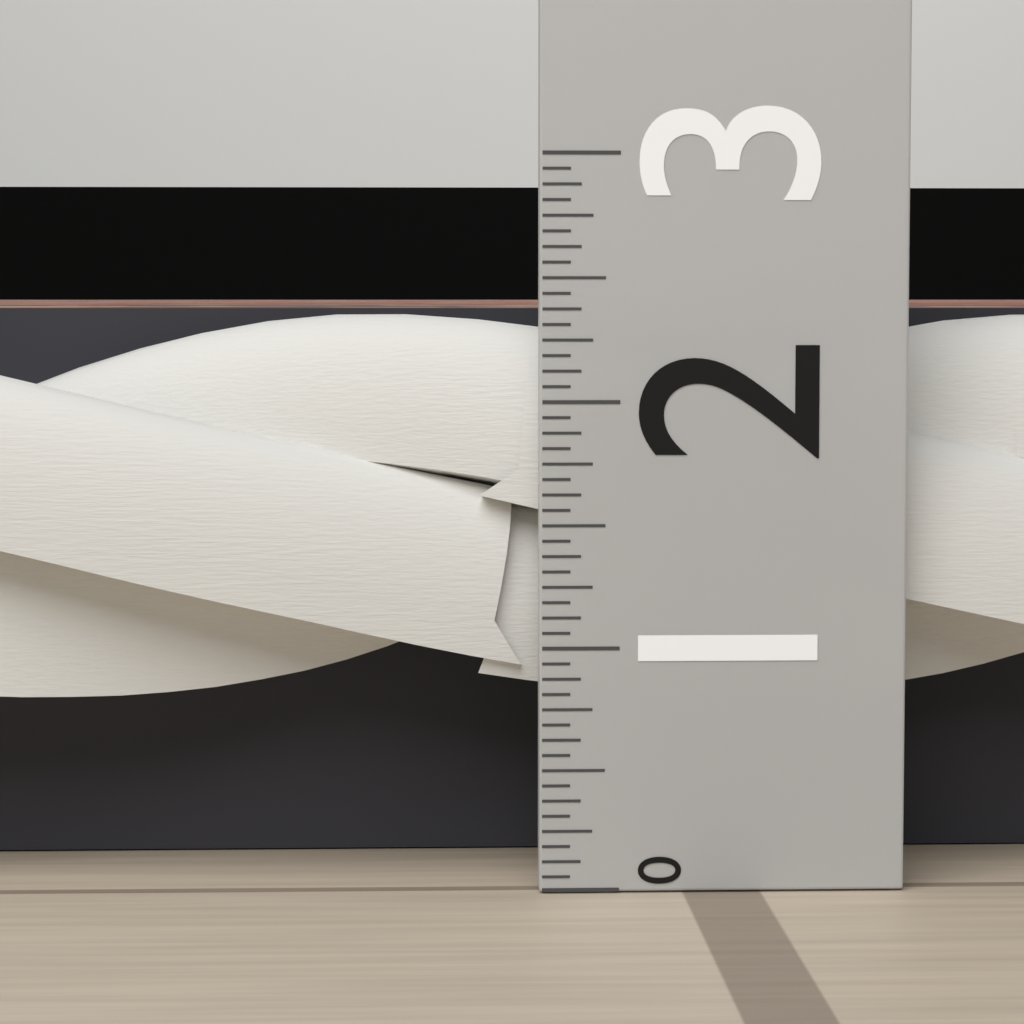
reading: 2.3750 (no unit)
